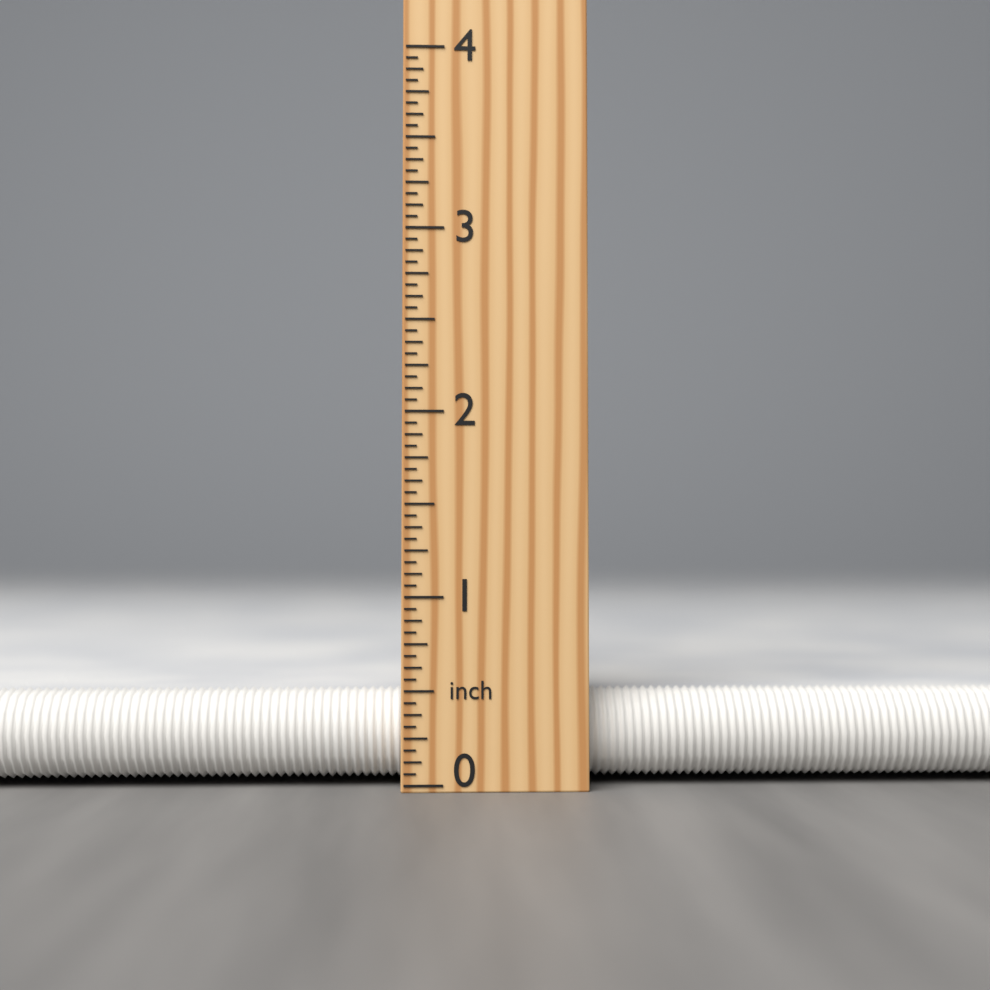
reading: 0.5000 inch
